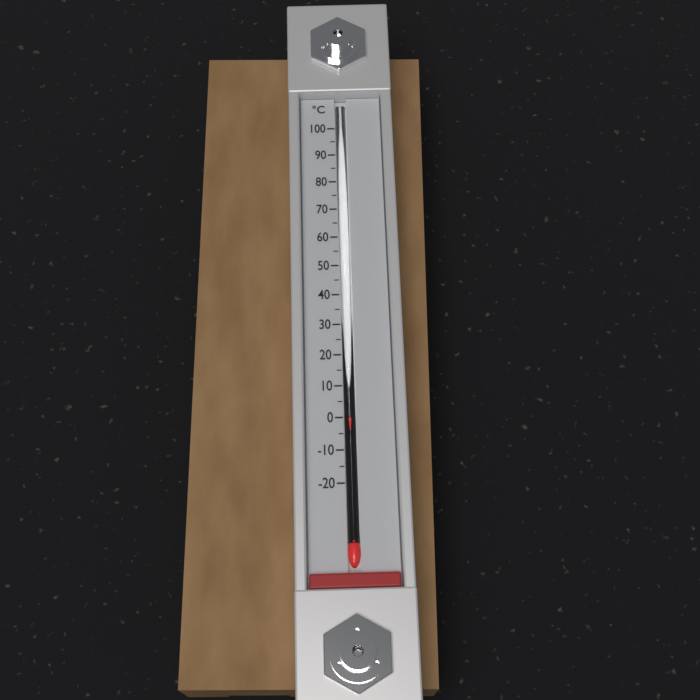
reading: 0 °C
